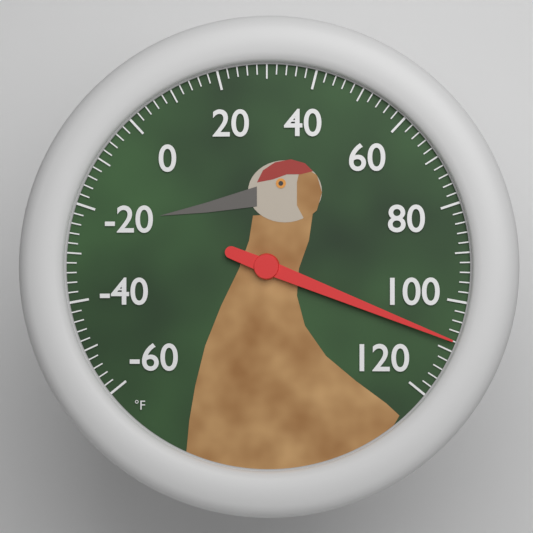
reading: 108 °F
